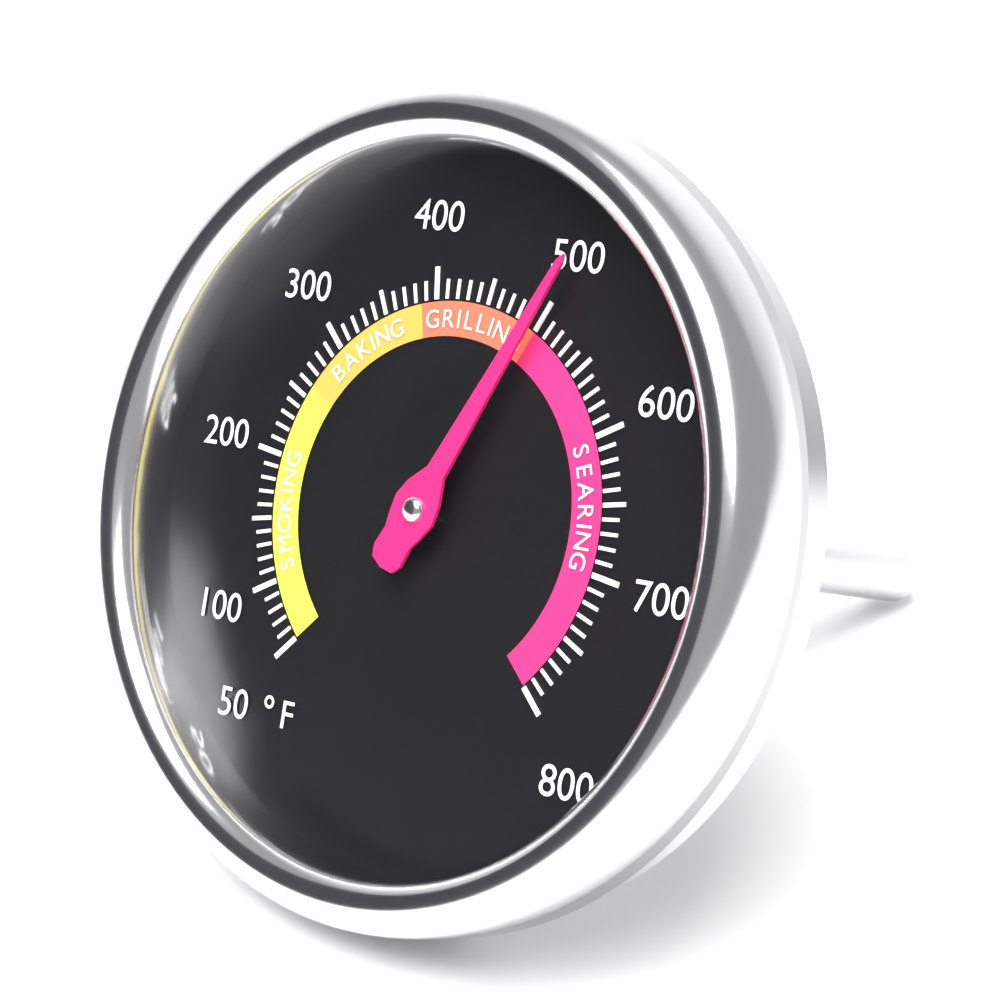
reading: 500 °F
